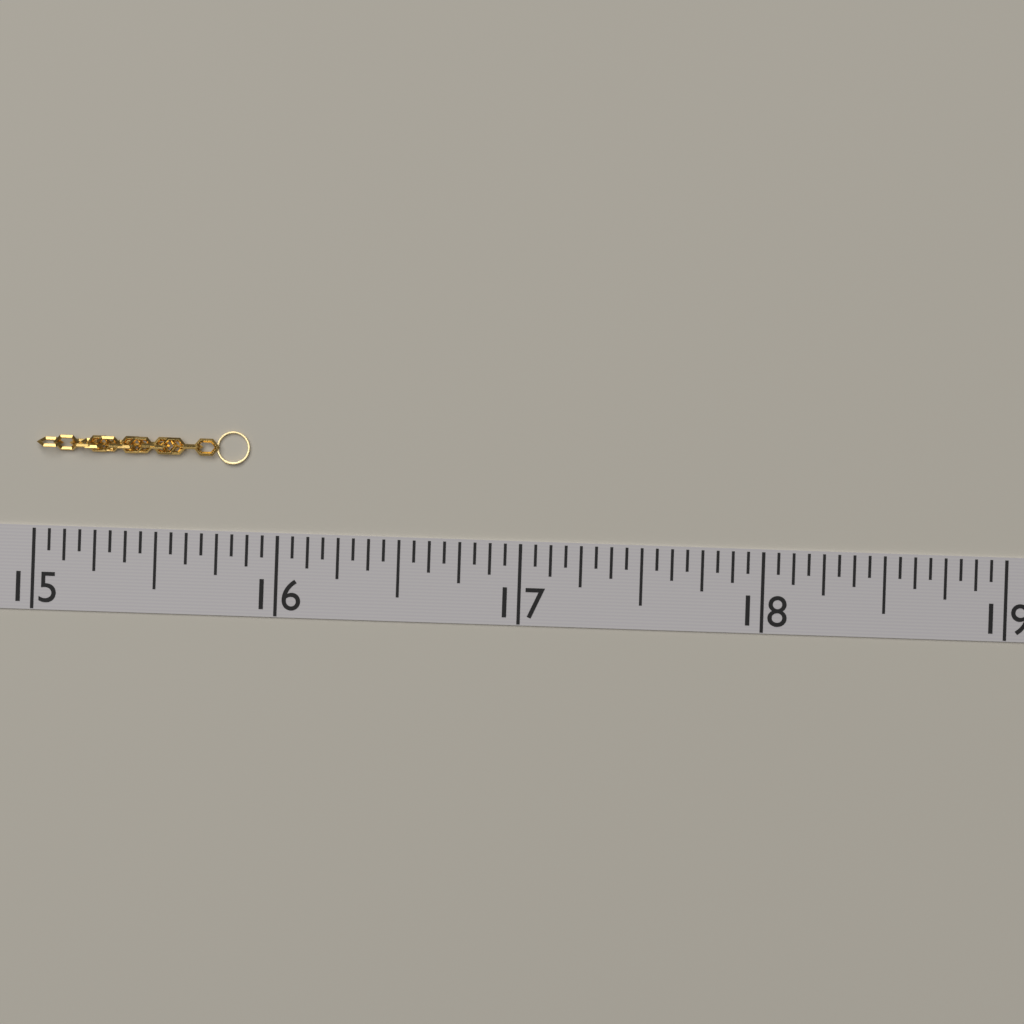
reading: 15.8750 (no unit)
